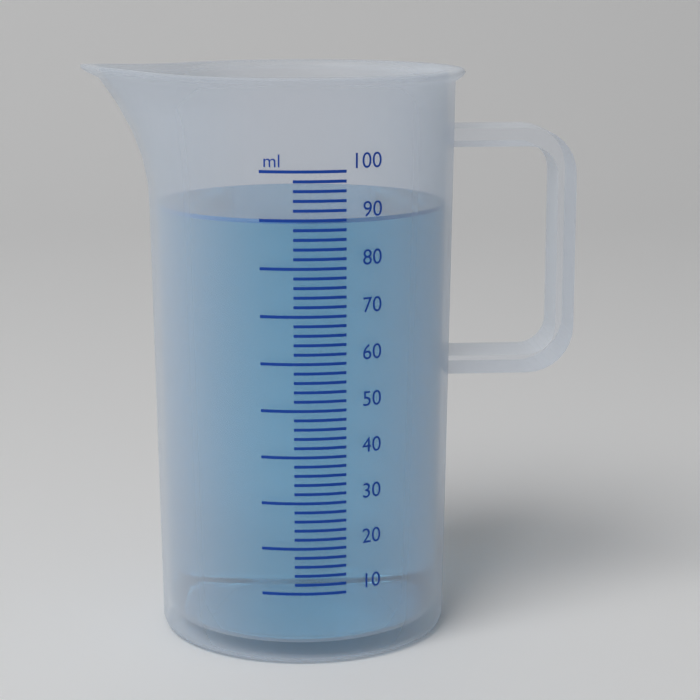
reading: 90 ml
